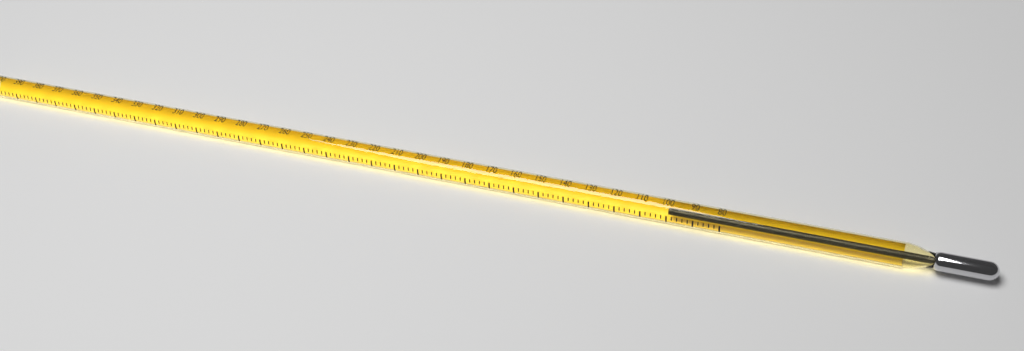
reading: 100 (no unit)
